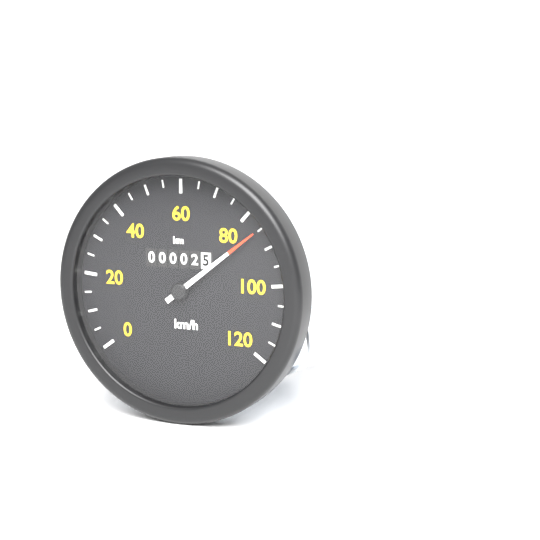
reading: 85 km/h
